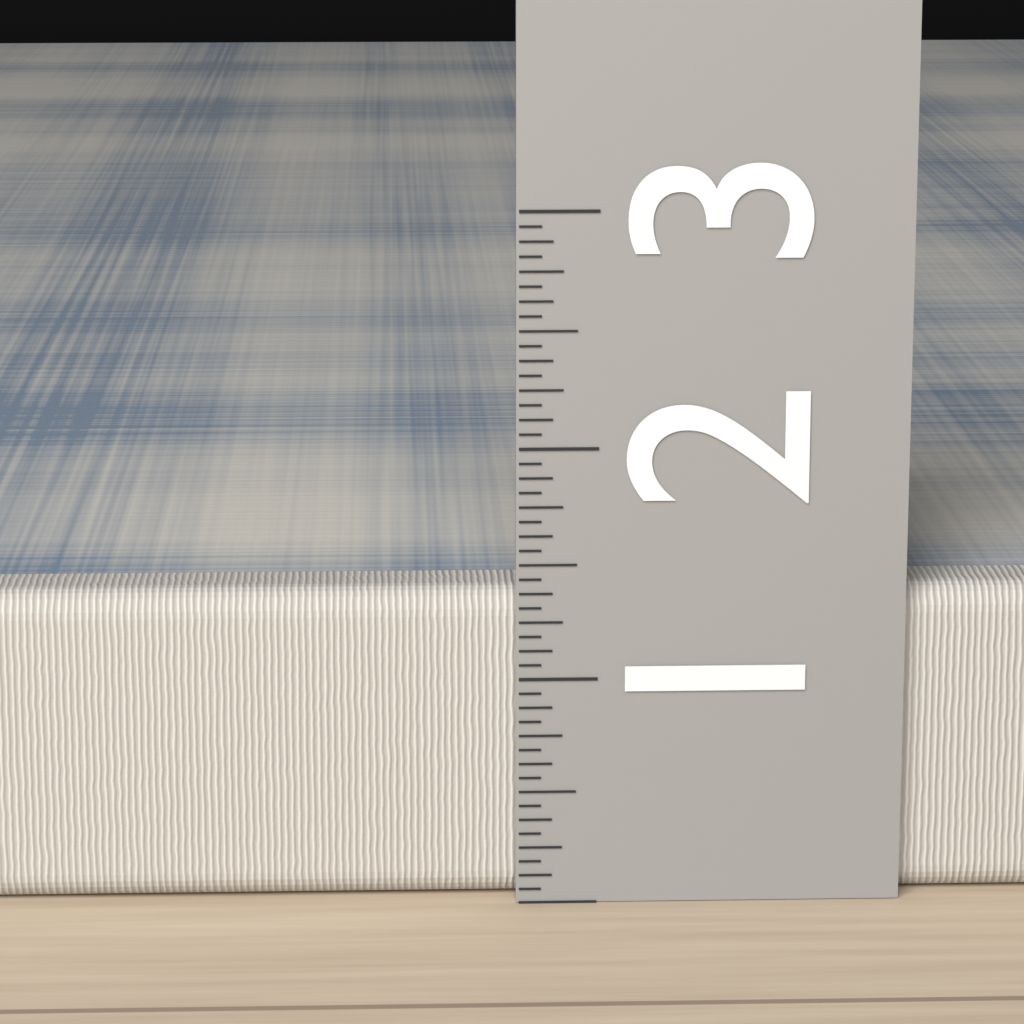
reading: 1.3750 (no unit)
